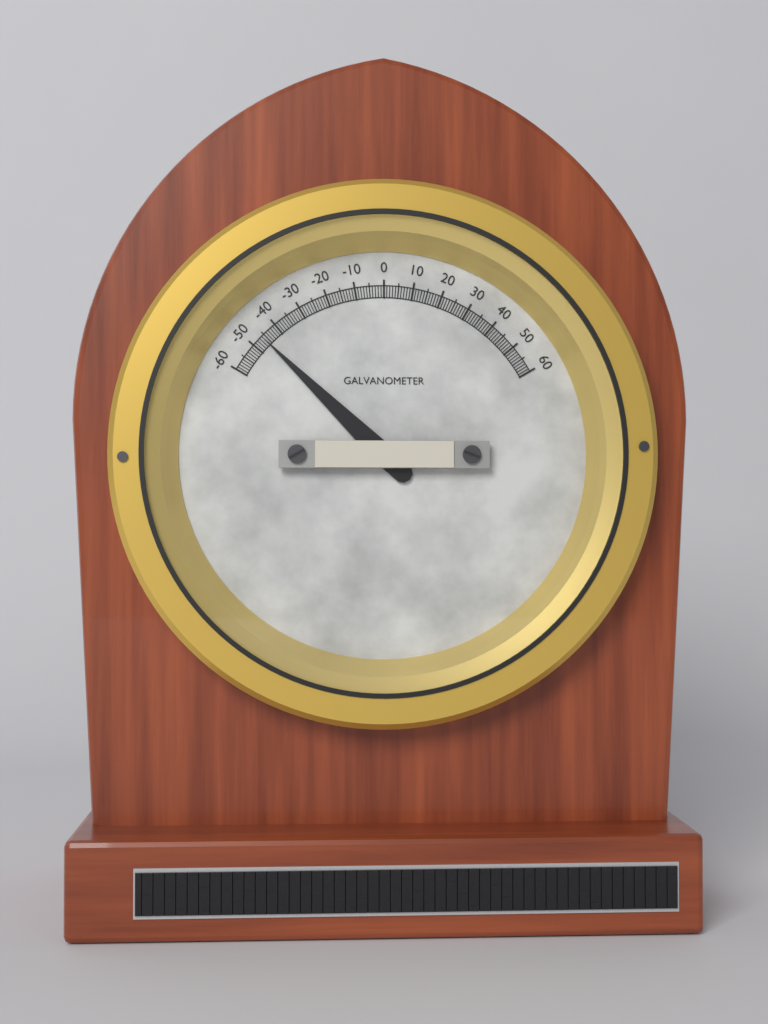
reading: -46 (no unit)
